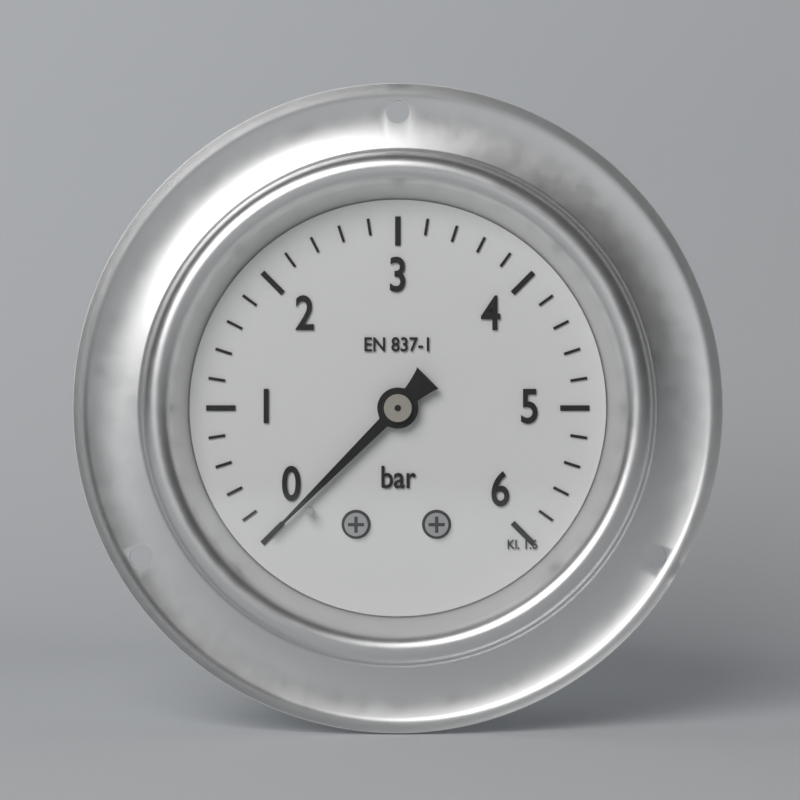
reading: 0.0 bar
